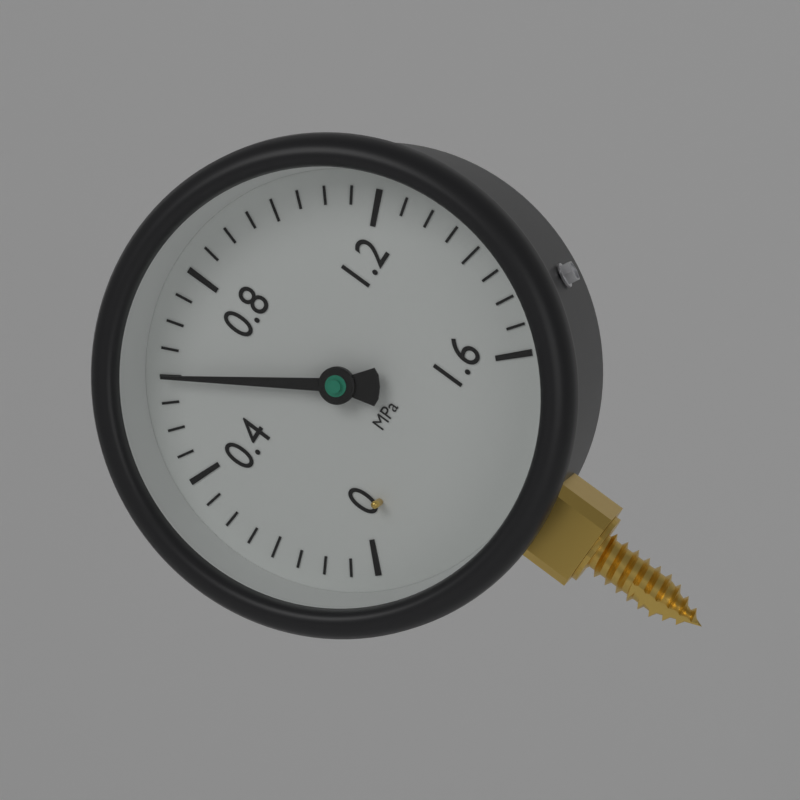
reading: 0.60 MPa
